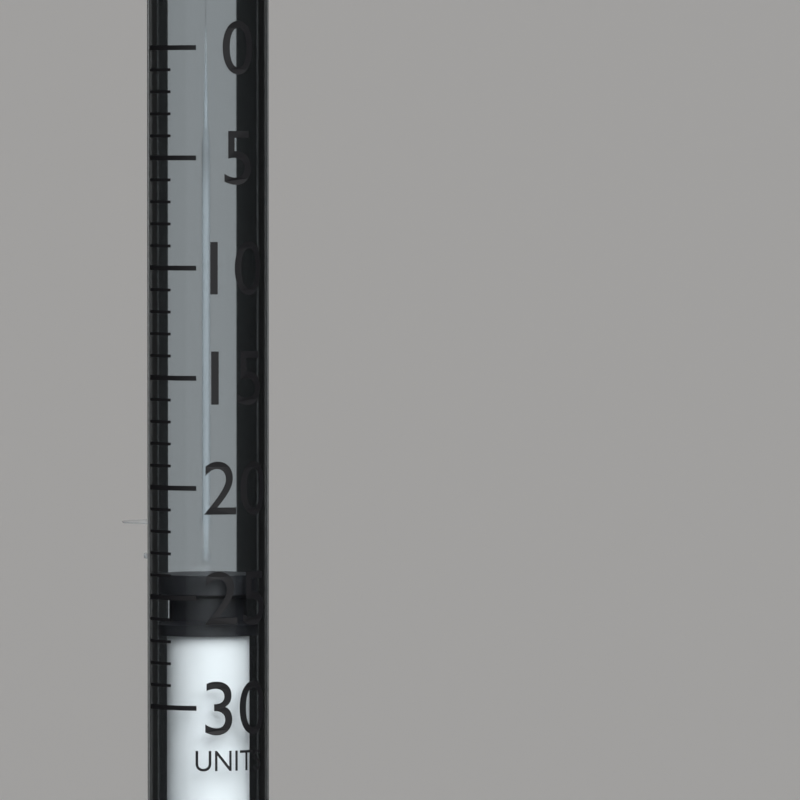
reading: 24 units
